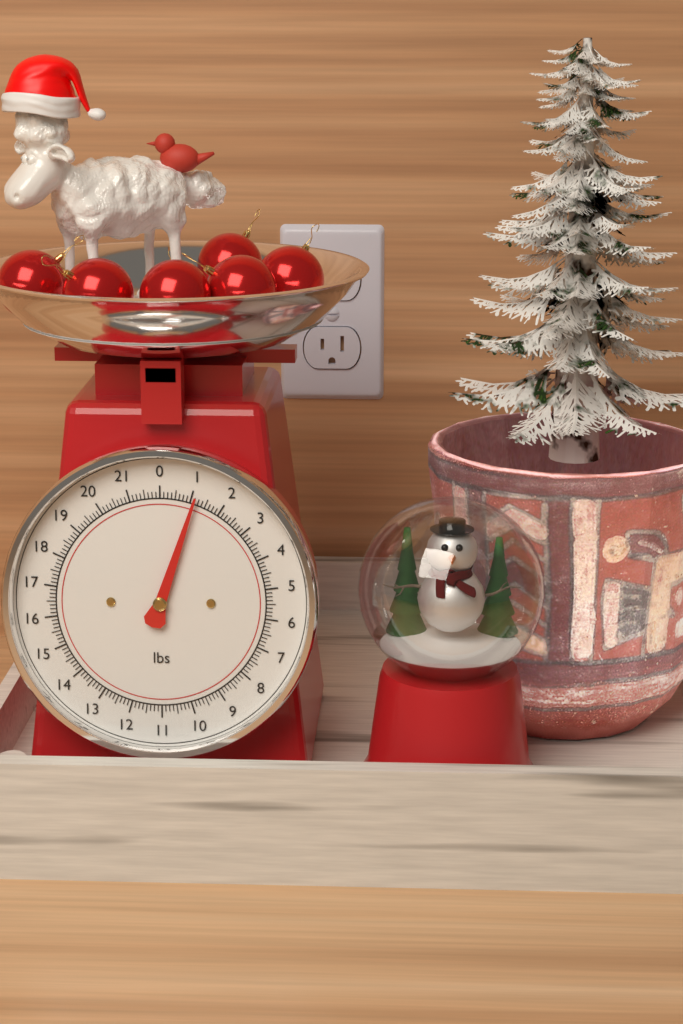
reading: 1.125 lbs
